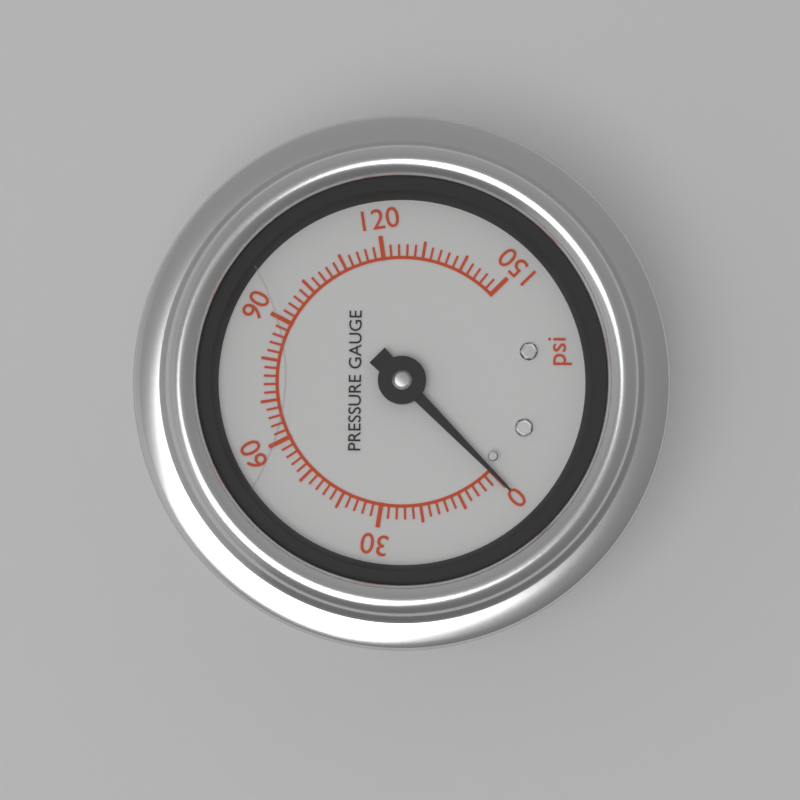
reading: 0 psi
